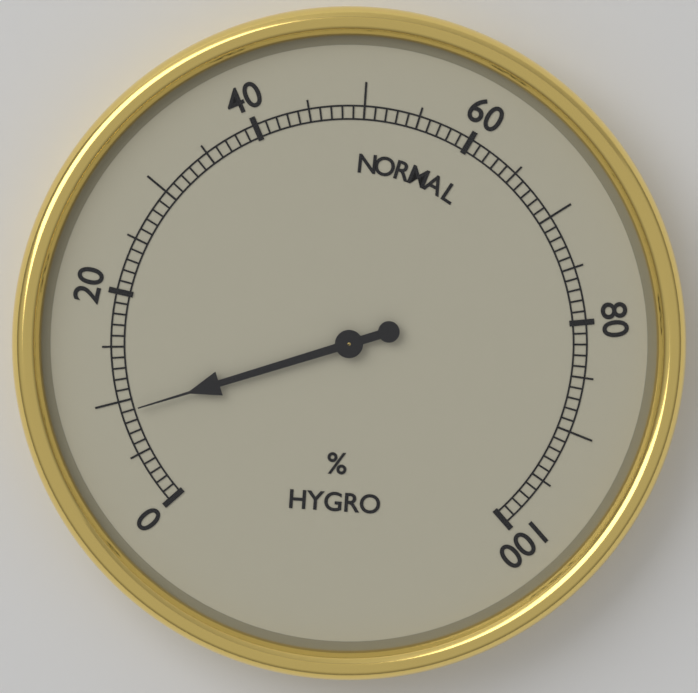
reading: 9 %
